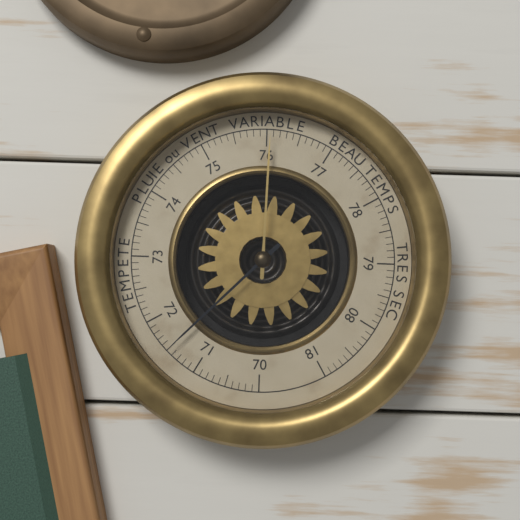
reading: 71.5 (no unit)
